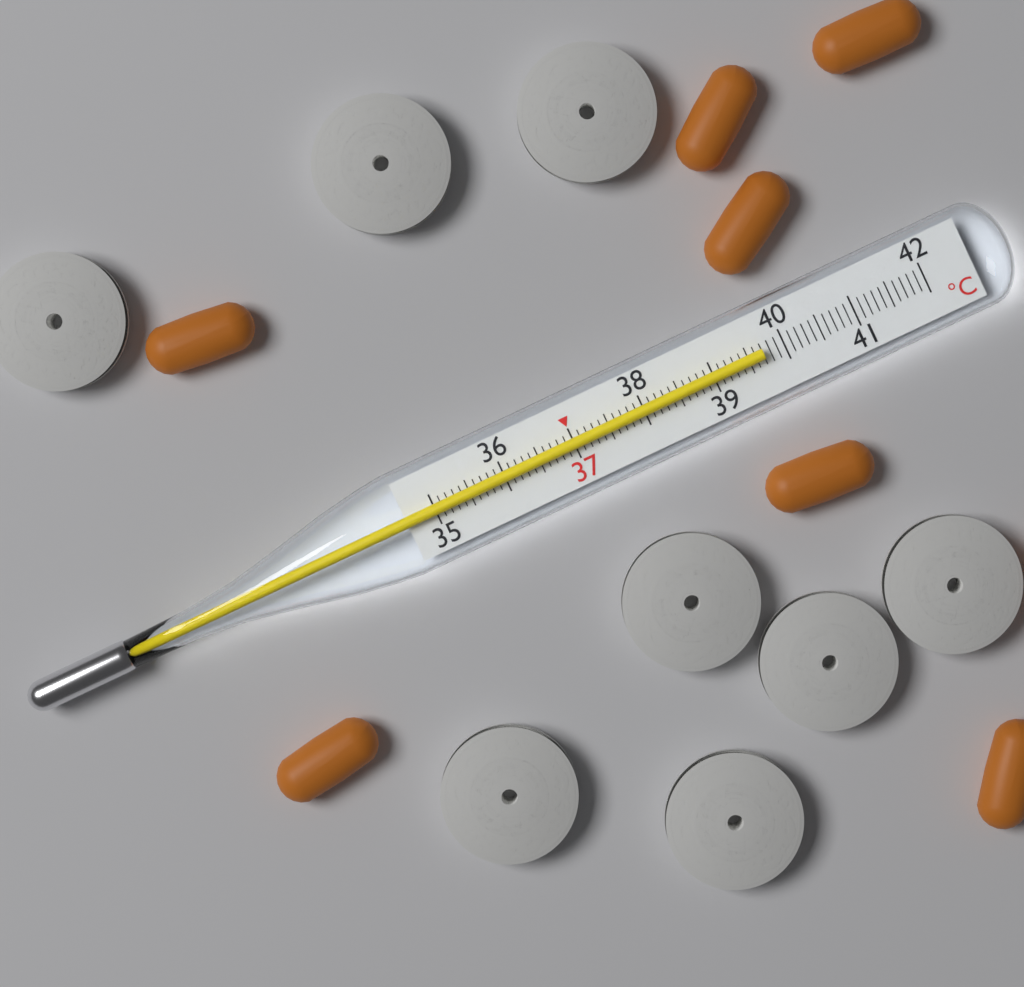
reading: 39.7 °C
